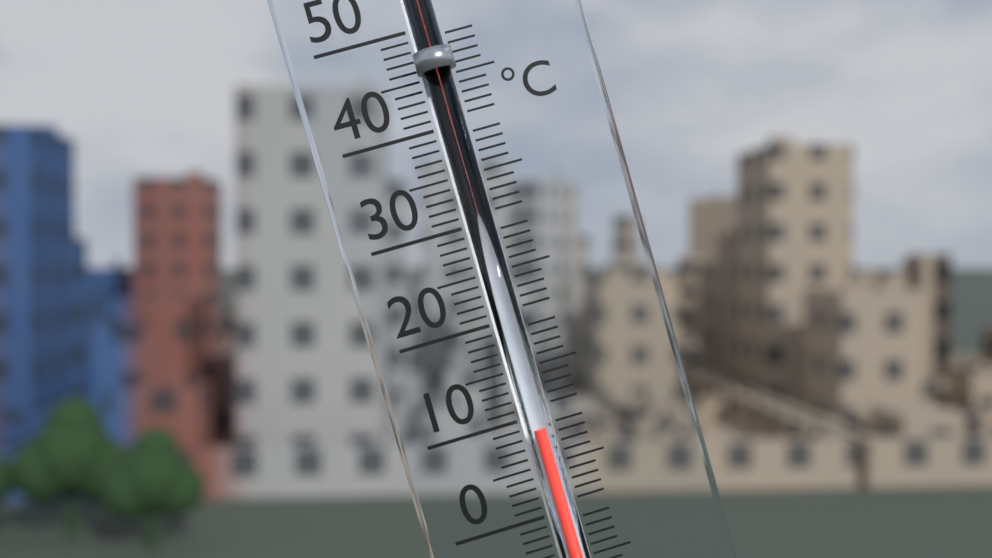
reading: 9 °C
